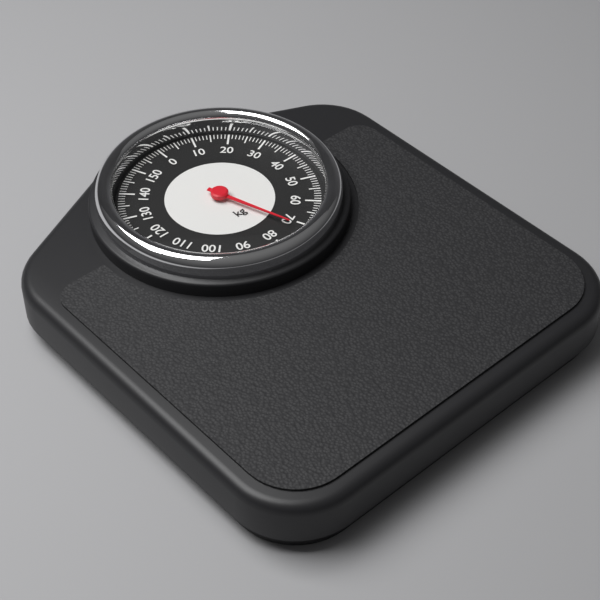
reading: 72 kg
